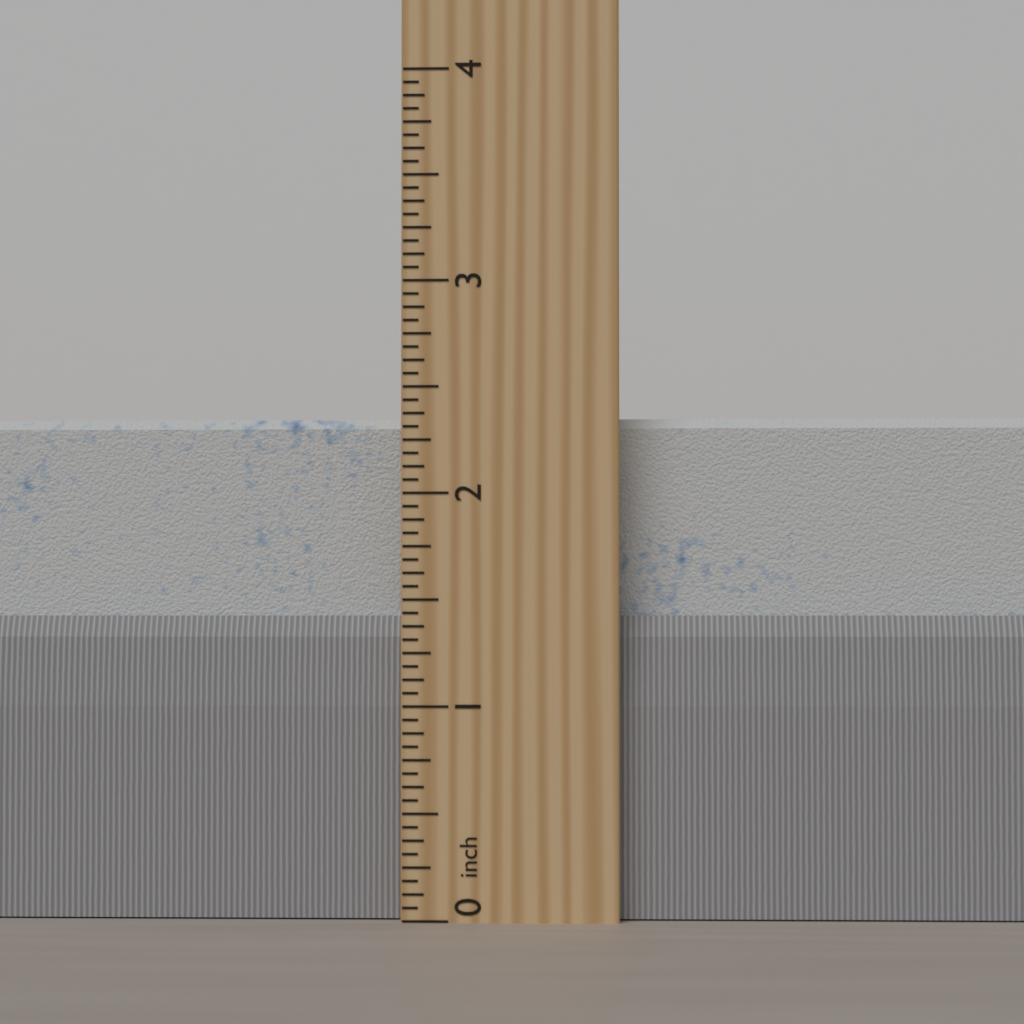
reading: 2.3750 inch
